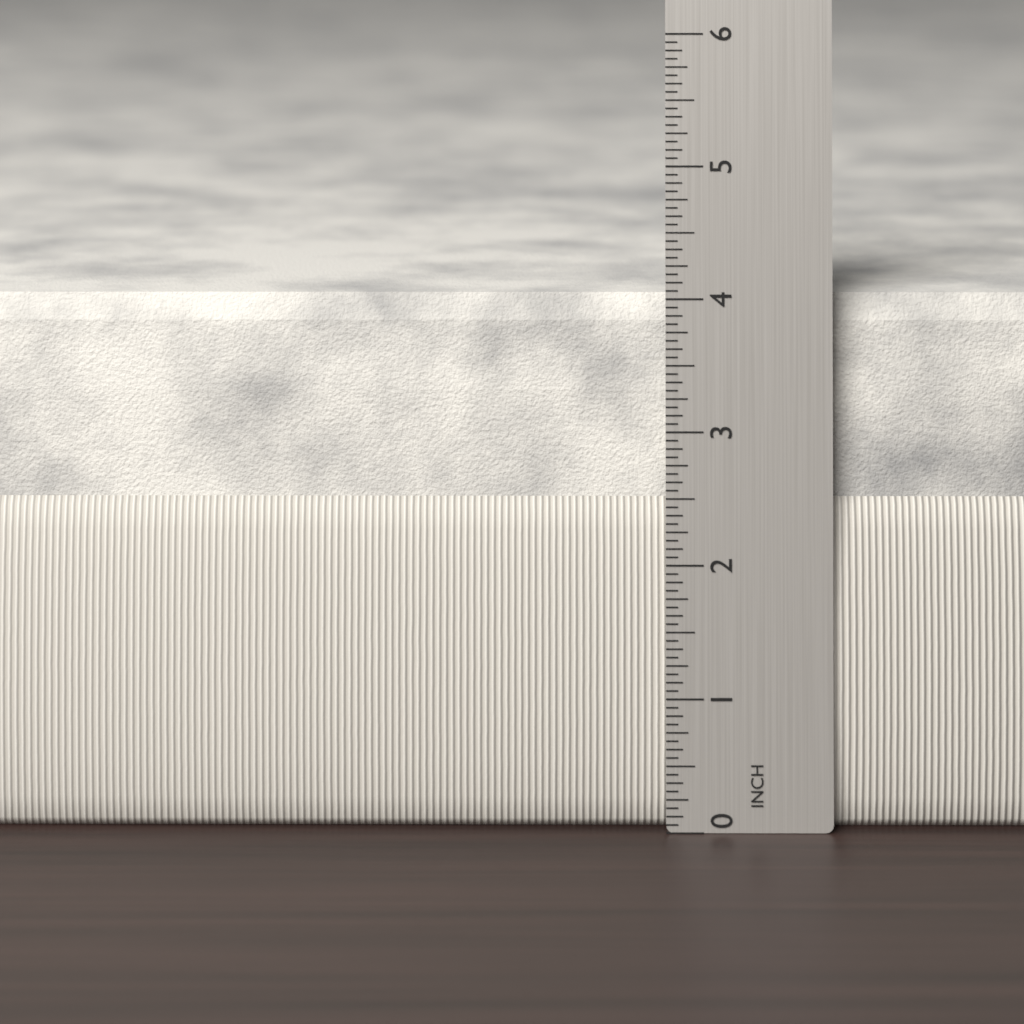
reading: 4.0000 in
